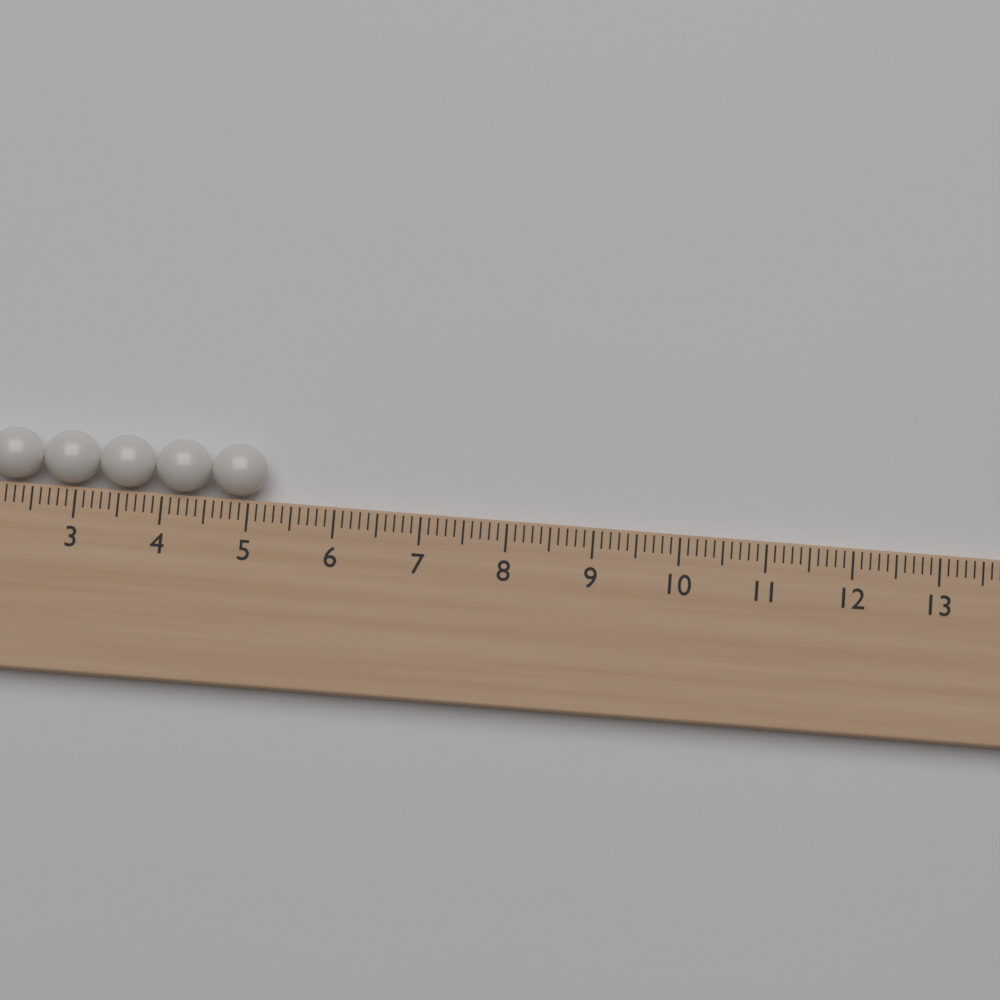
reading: 5.2 (no unit)
